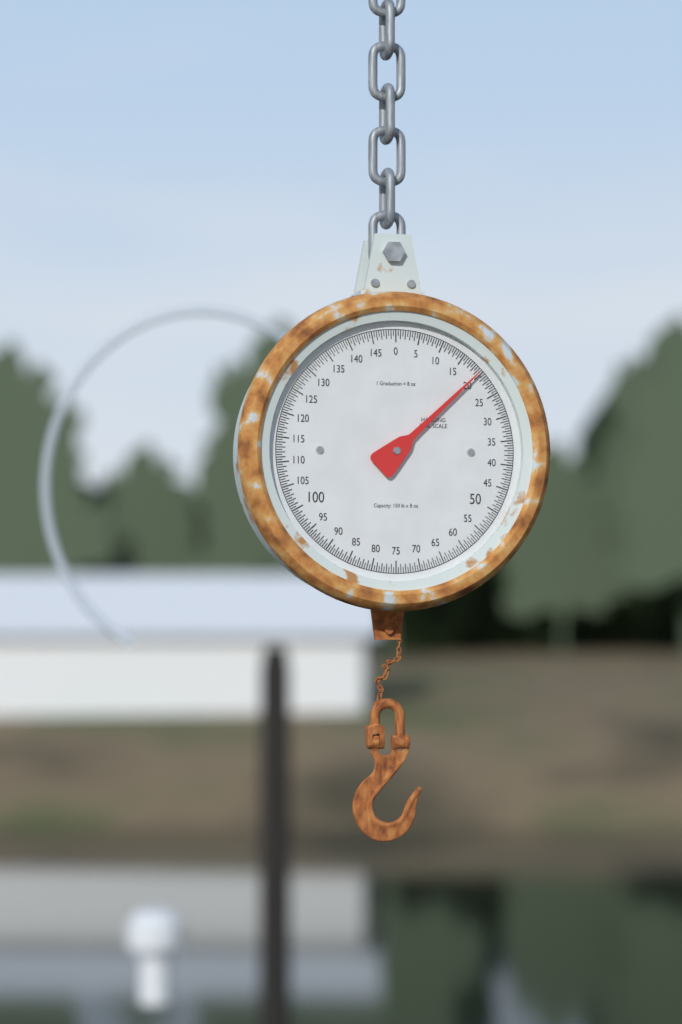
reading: 19.5 lb
